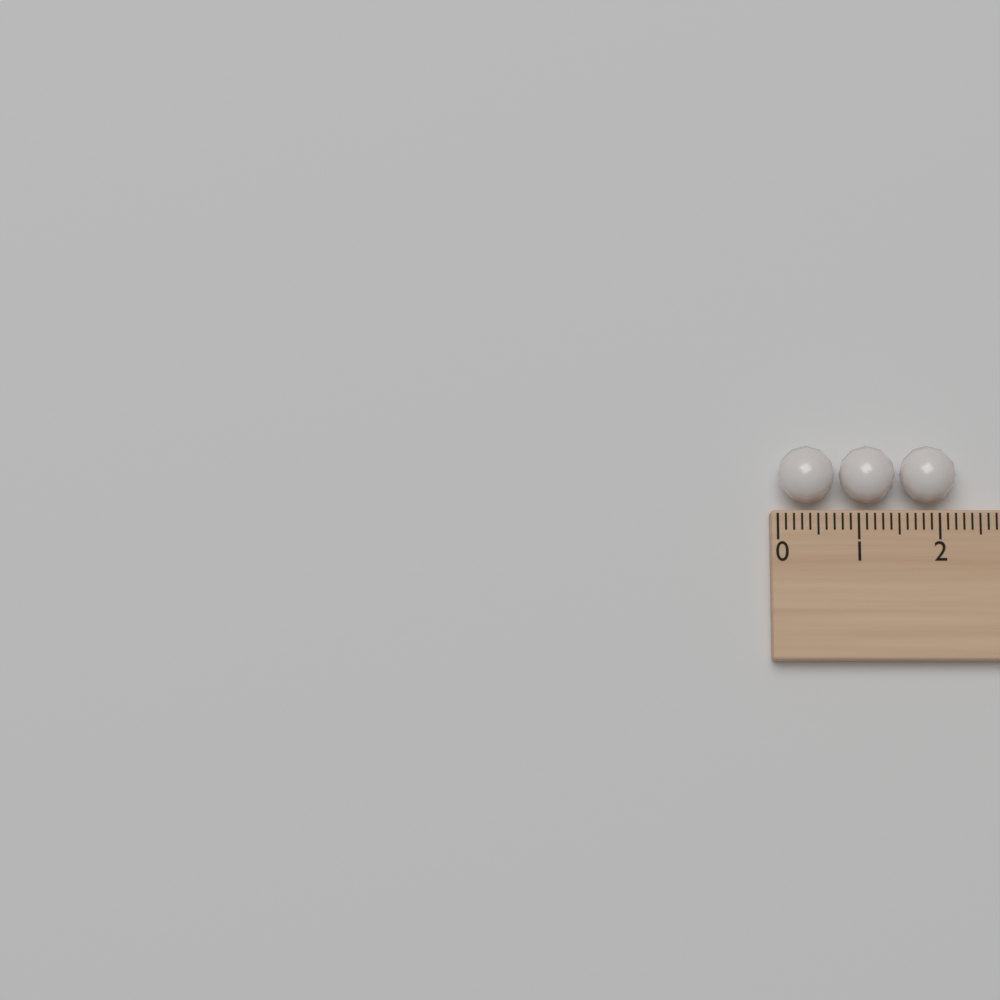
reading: 2.2 (no unit)
